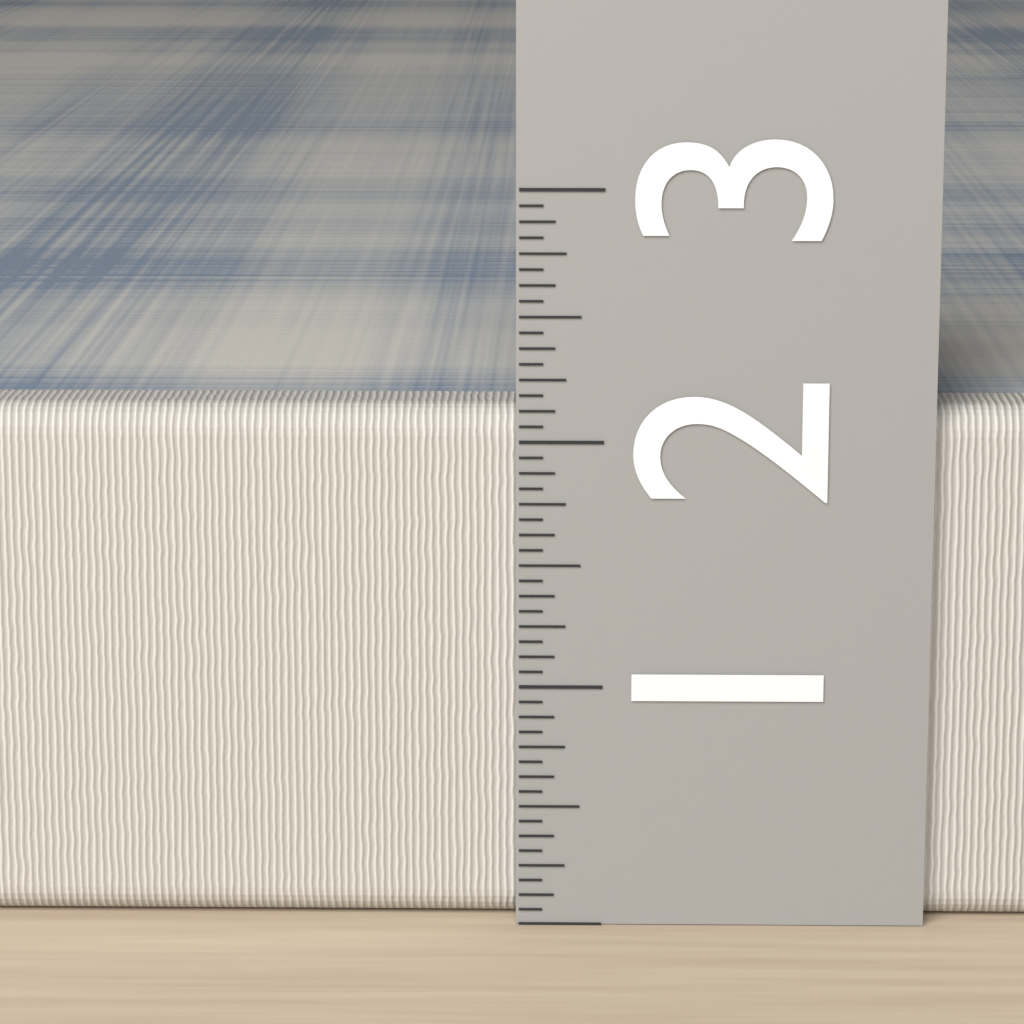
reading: 2.1250 (no unit)
